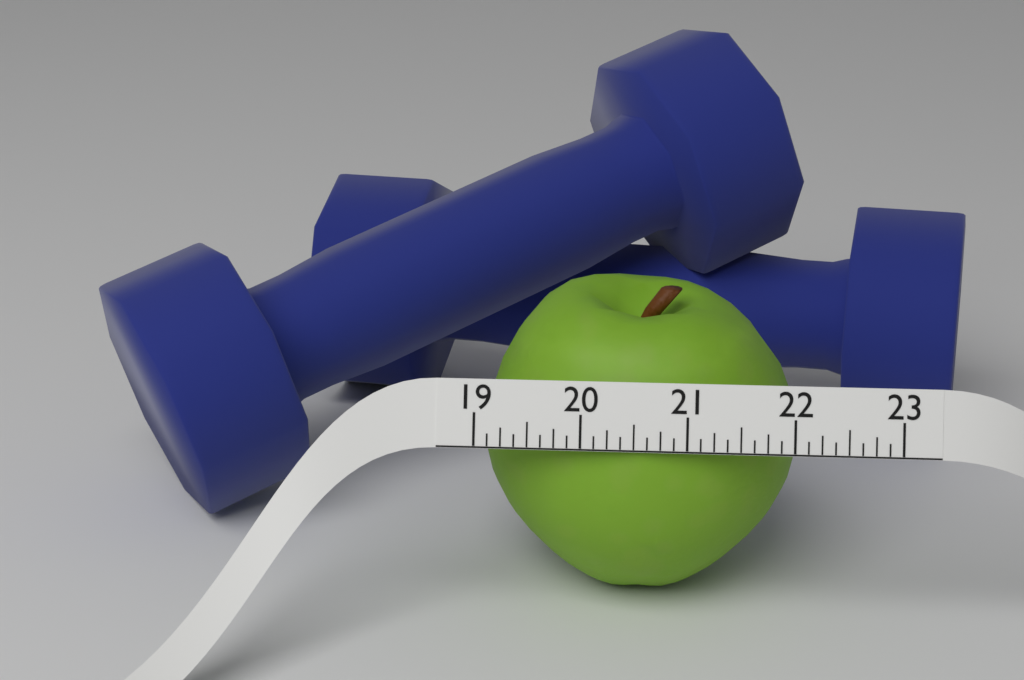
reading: 22.125 (no unit)
